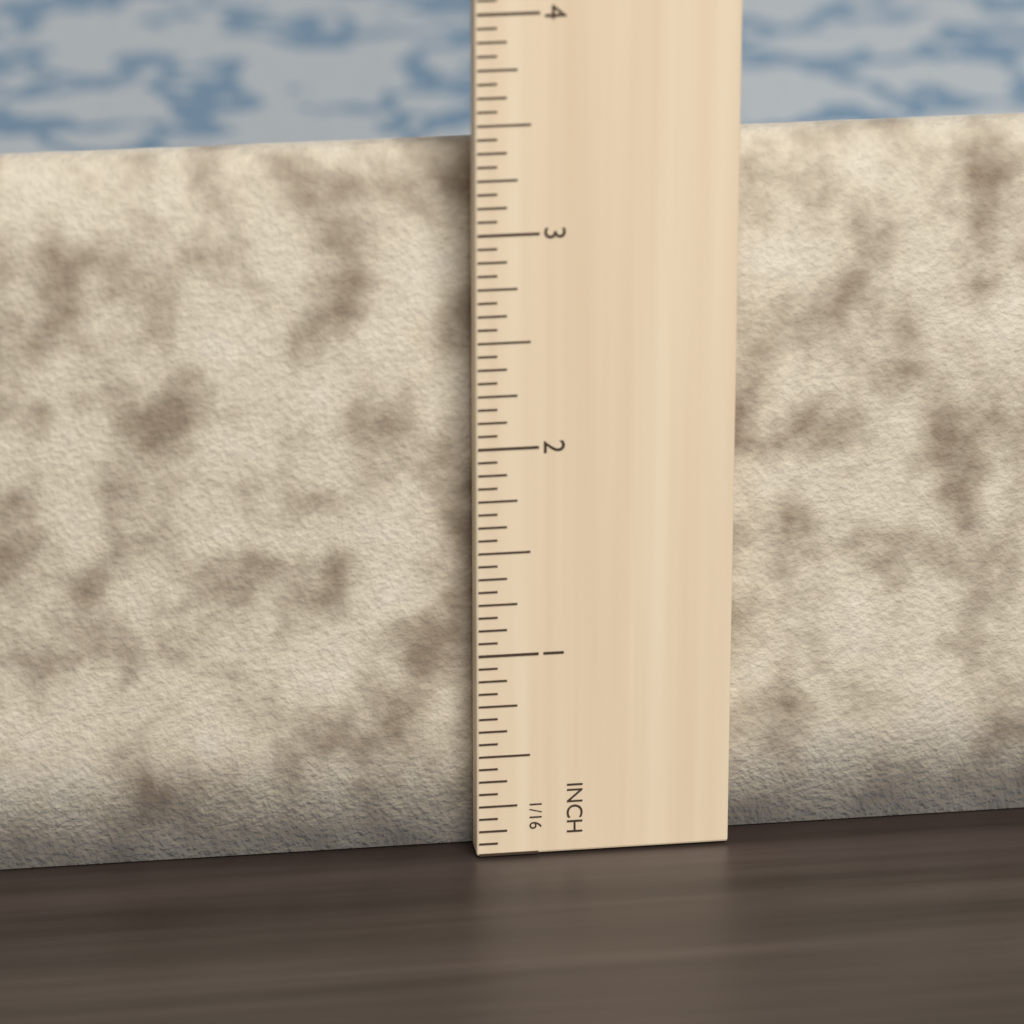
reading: 3.3125 in
